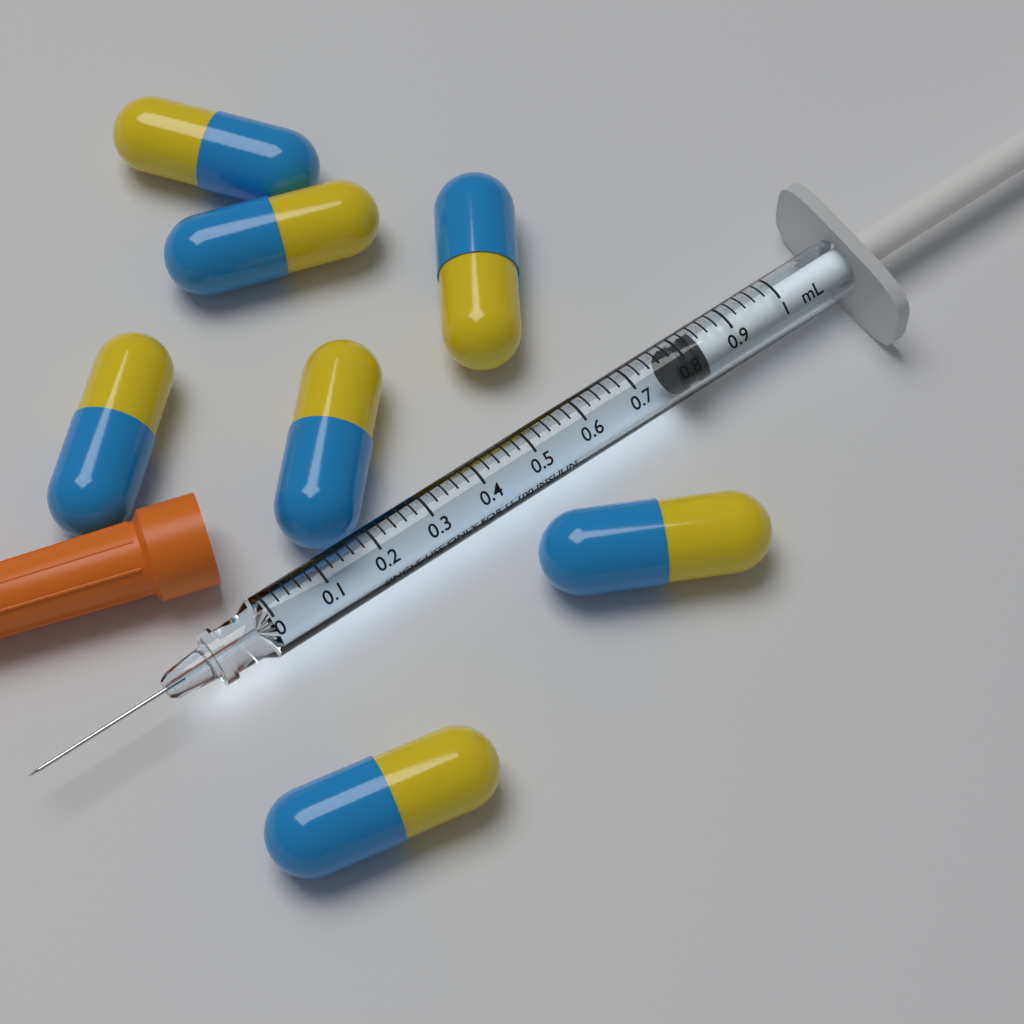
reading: 0.78 mL
